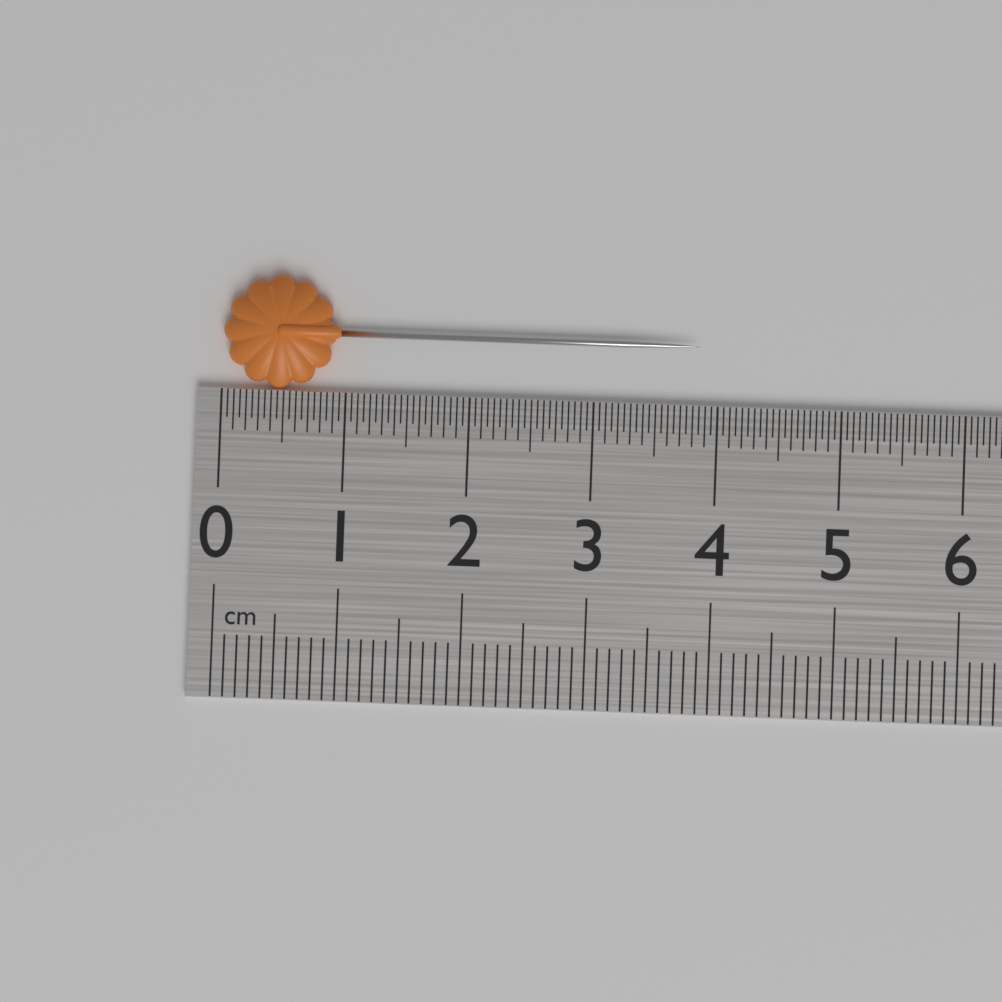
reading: 3.85 cm
